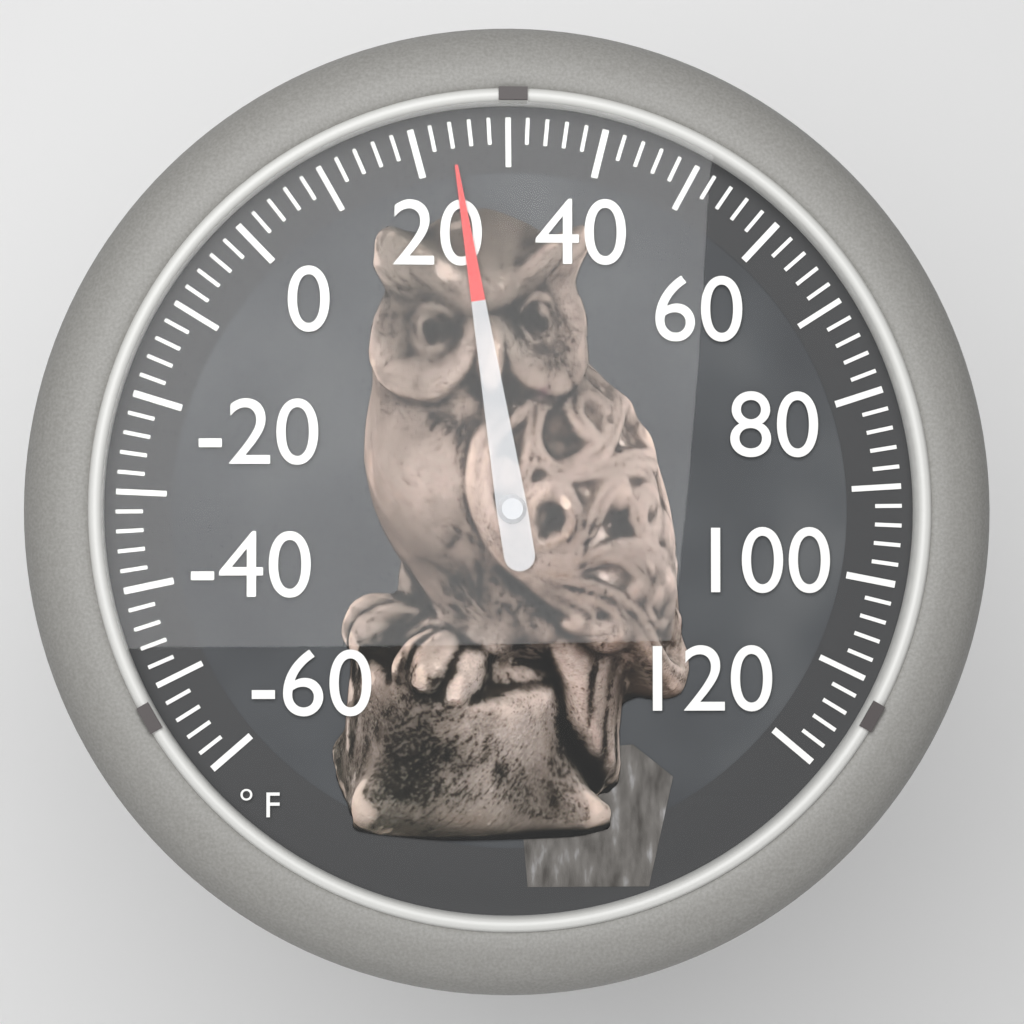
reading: 24 °F
